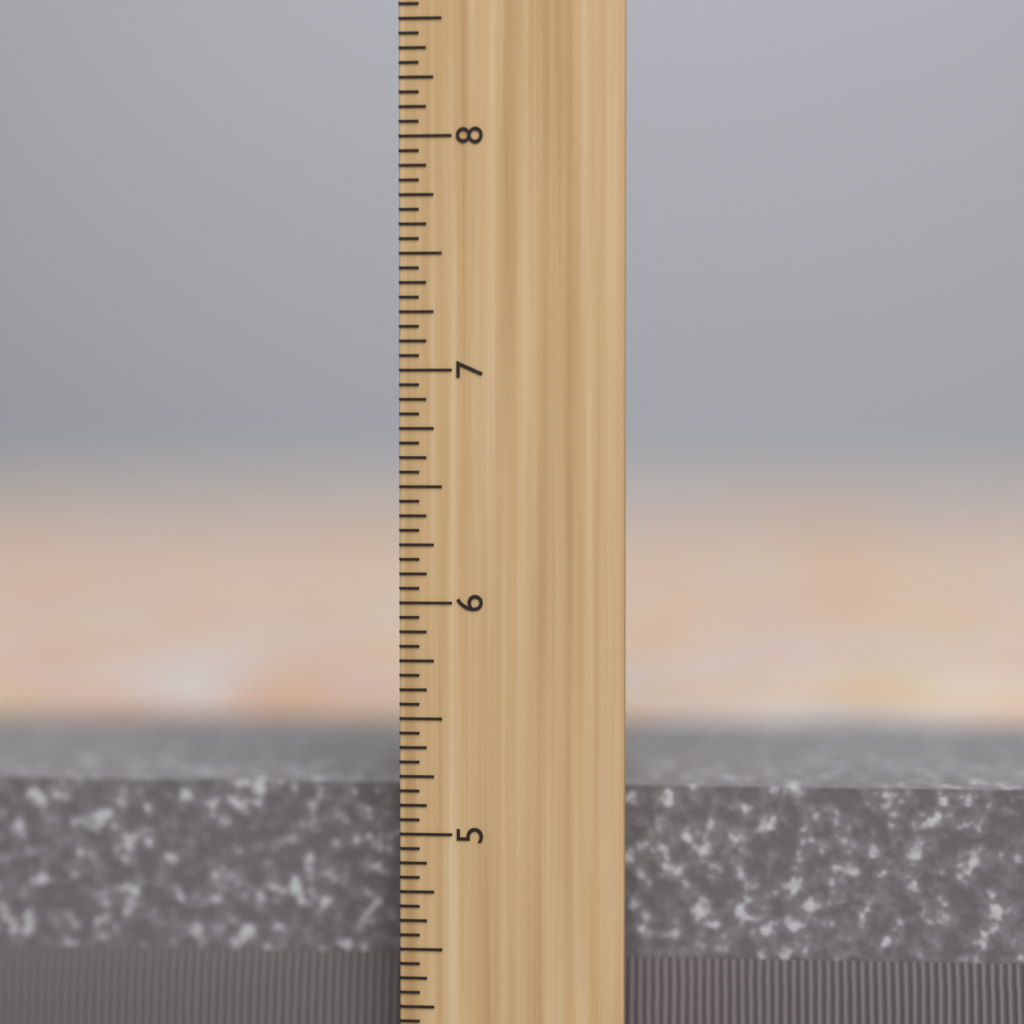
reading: 5.1875 inch
